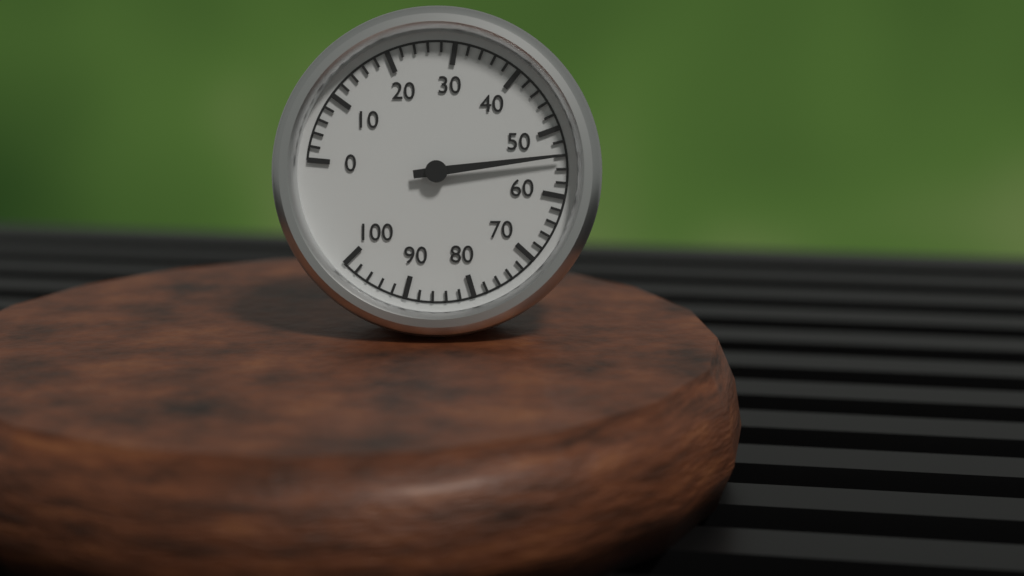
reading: 54 (no unit)
